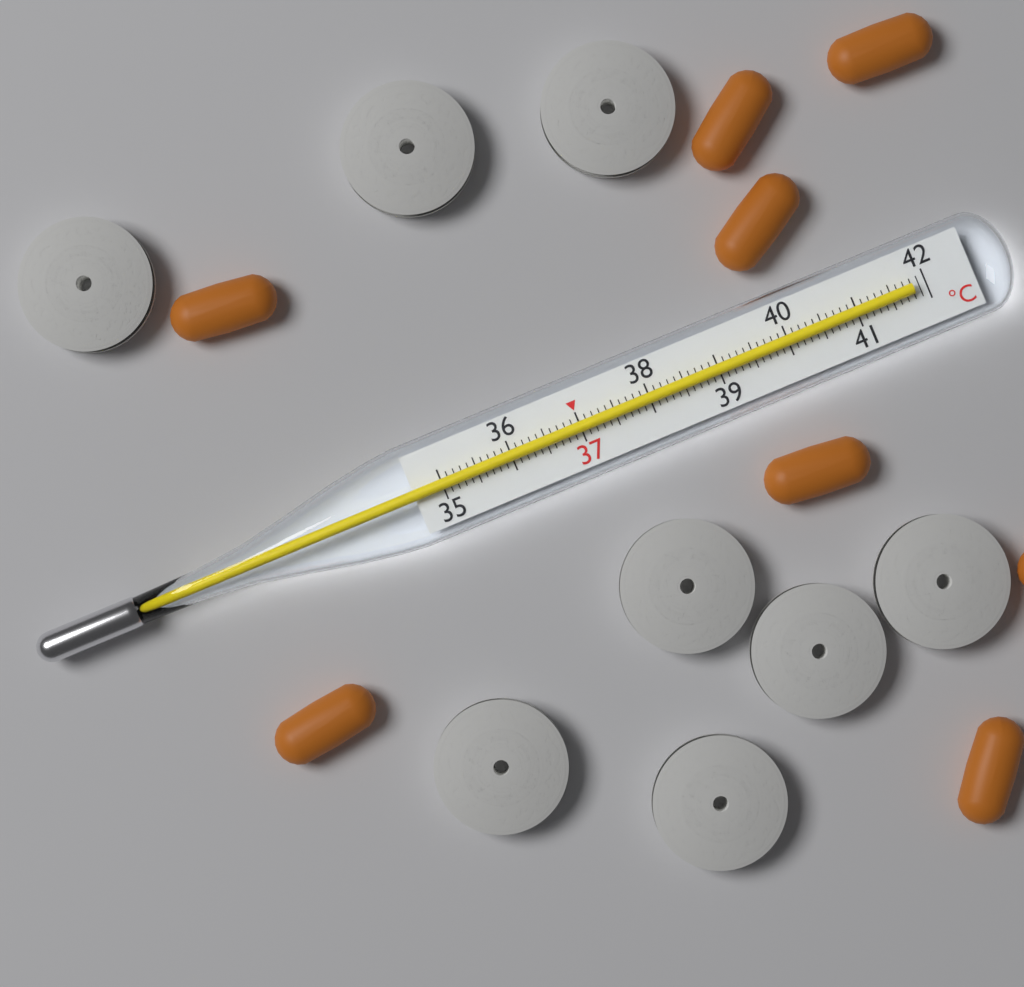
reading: 41.8 °C
